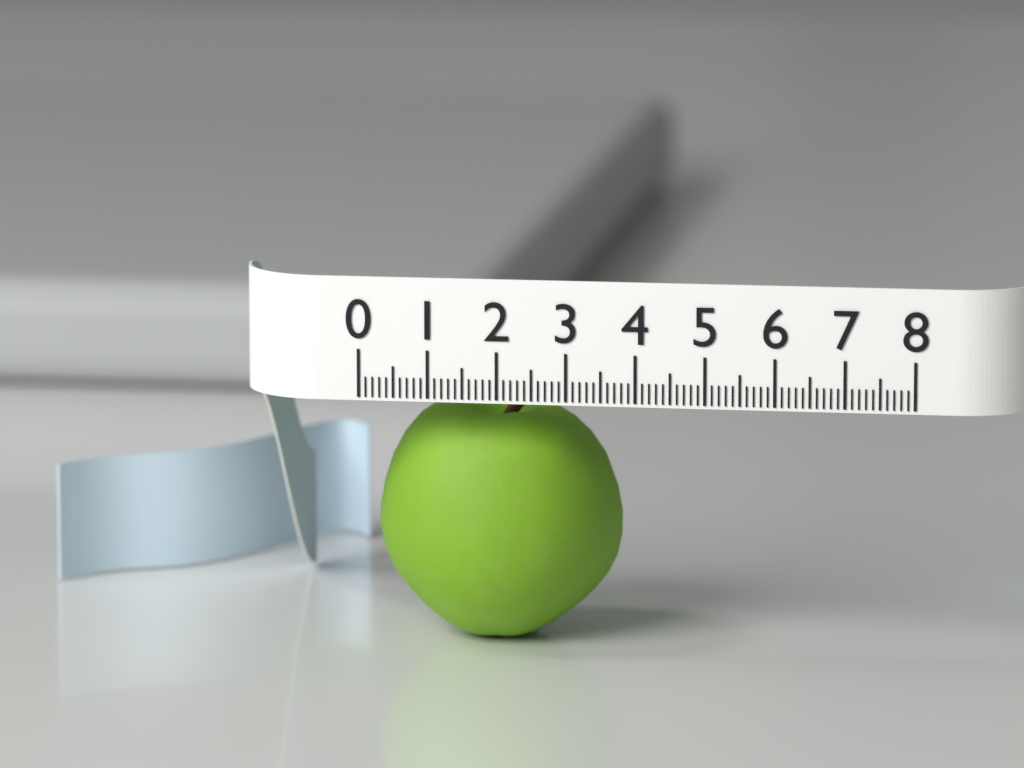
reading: 3.6 (no unit)
